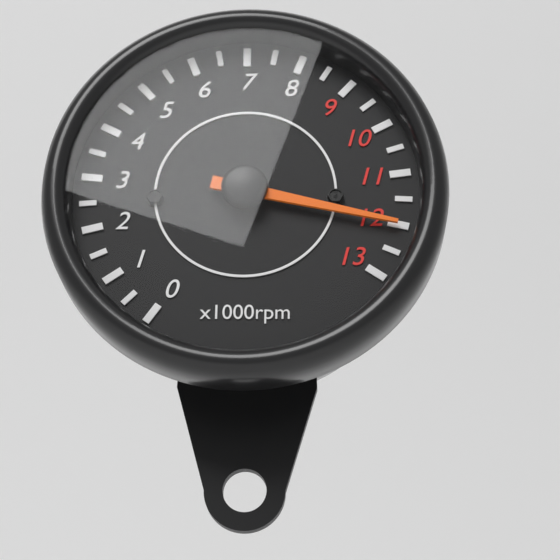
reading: 12000 rpm
